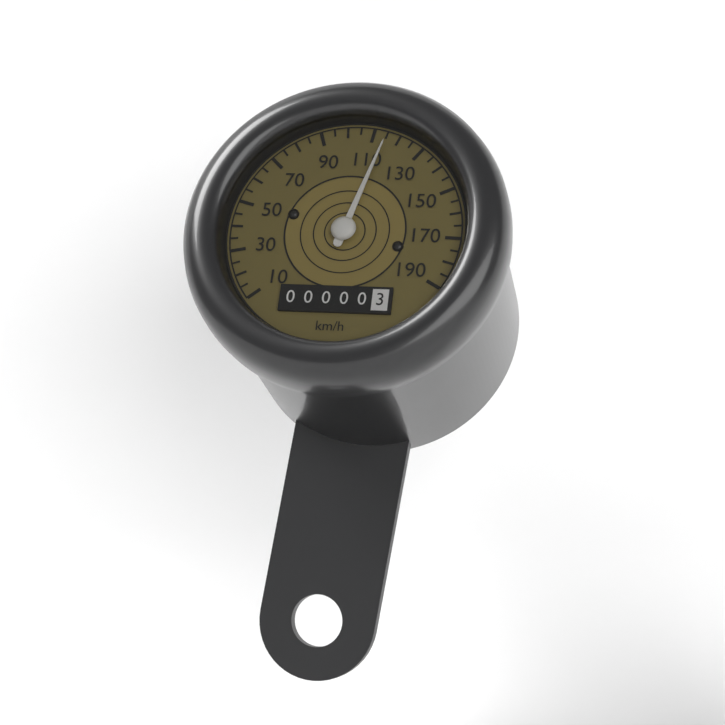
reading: 115 km/h
